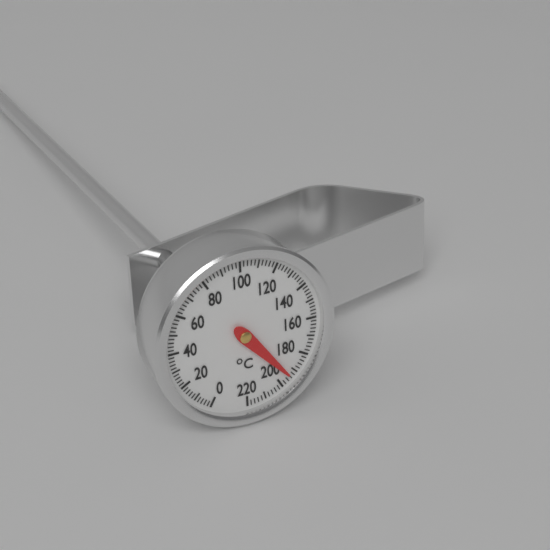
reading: 194 °C
